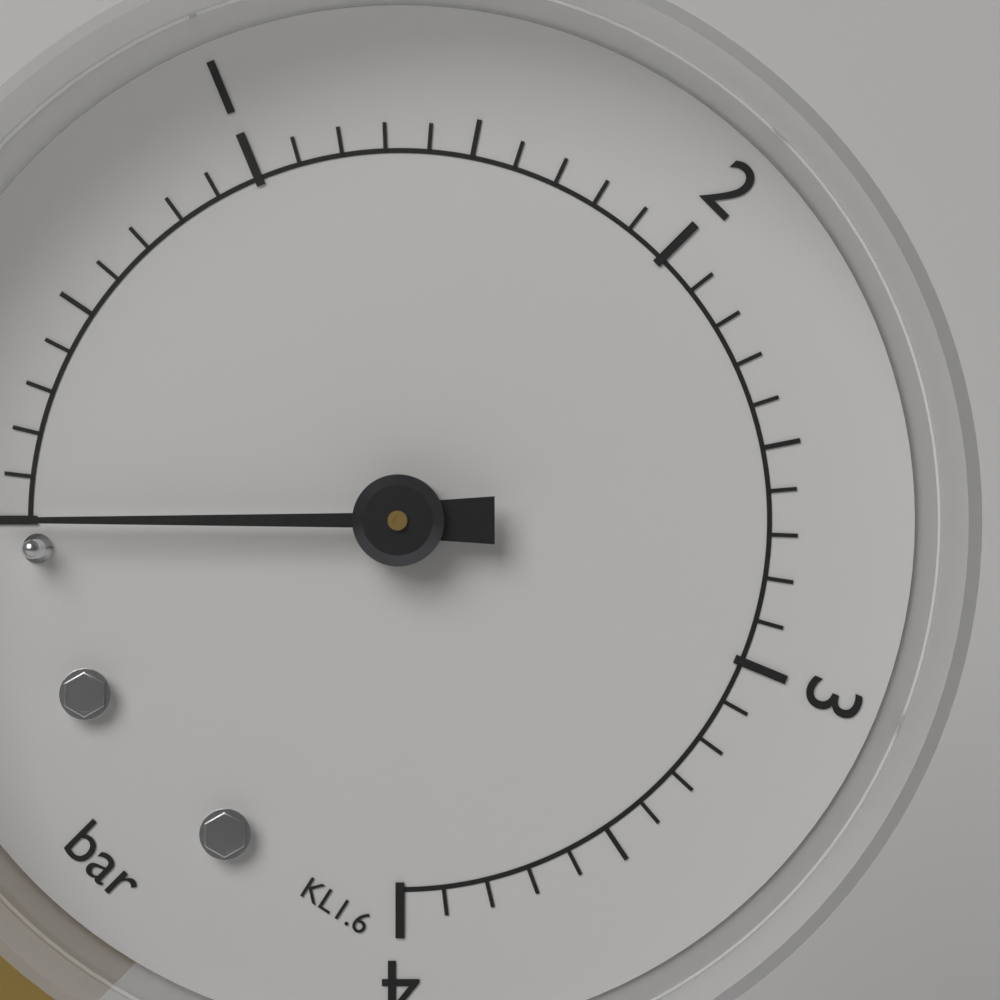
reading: 0.0 bar
